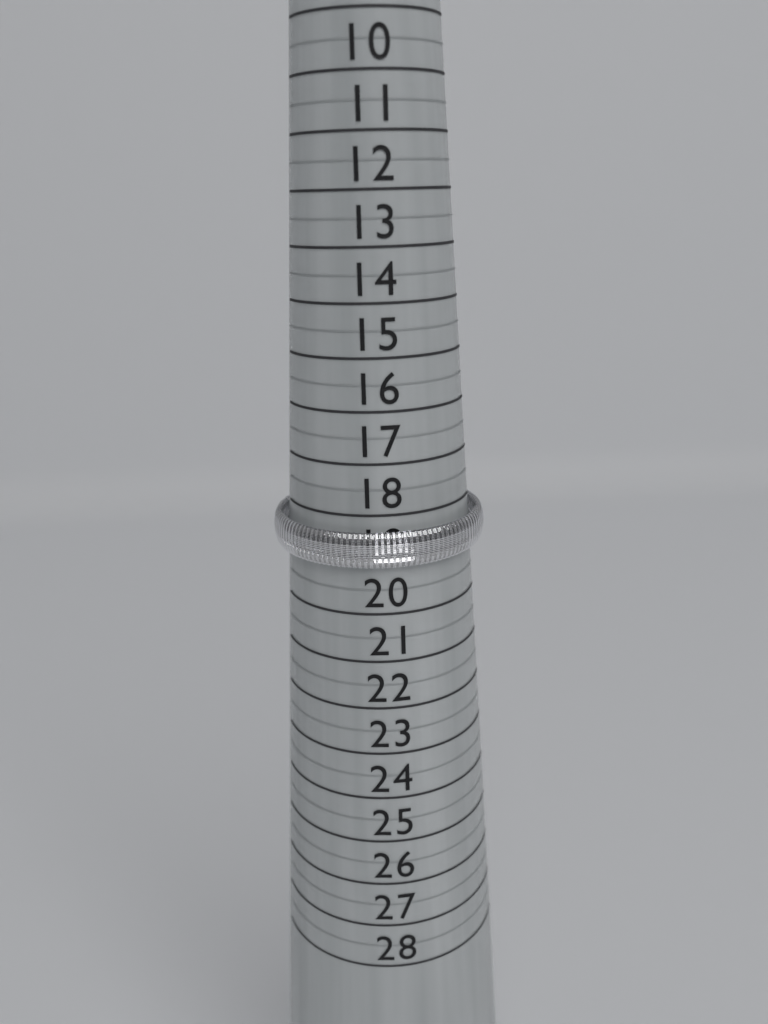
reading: 19.0 (no unit)
